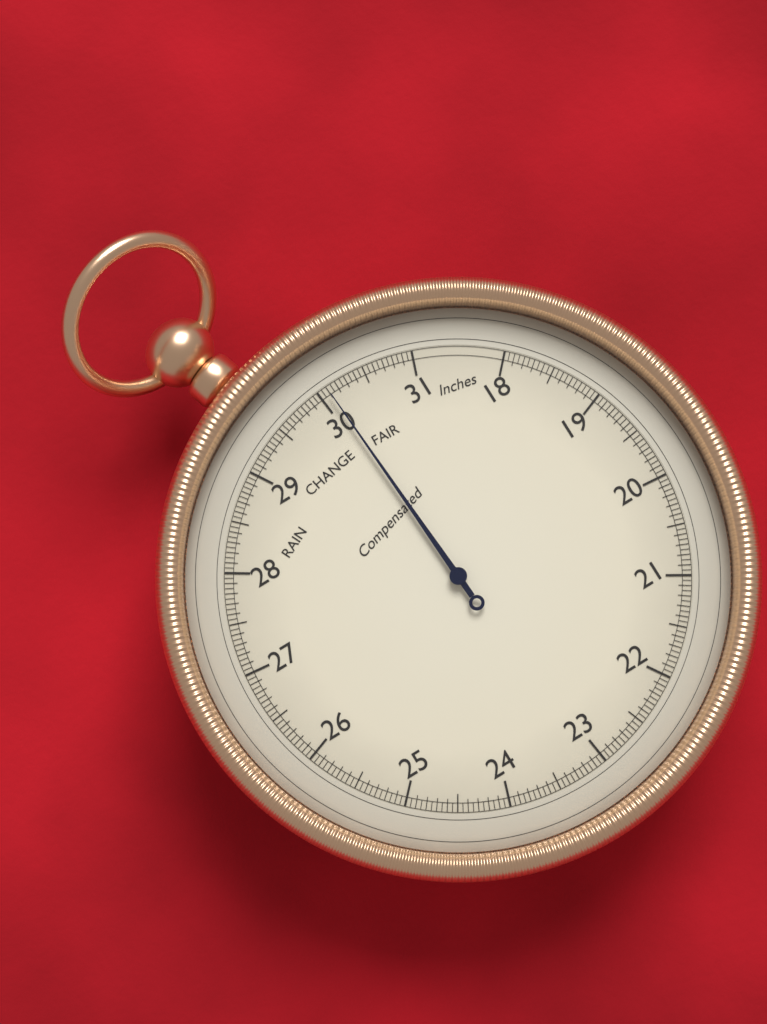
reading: 30.10 inHg
